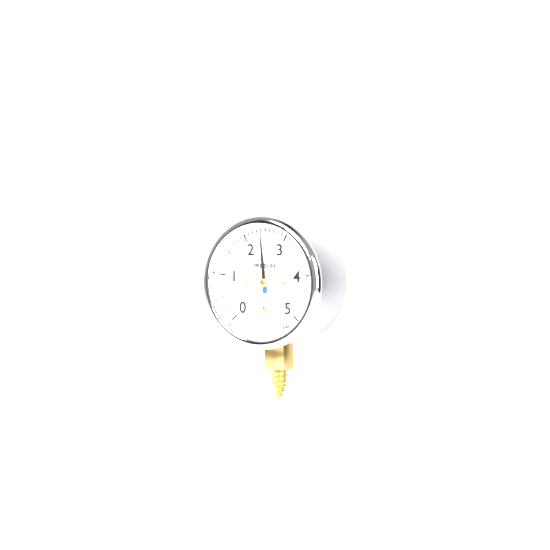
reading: 2.4 psi
